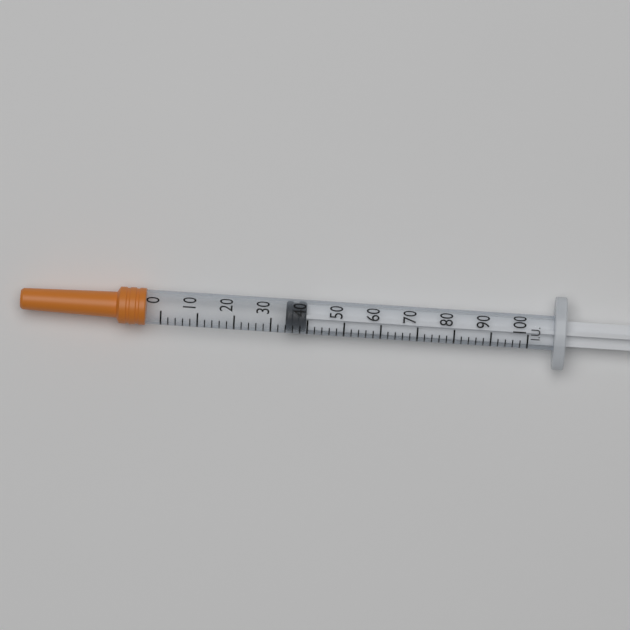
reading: 34 IU
